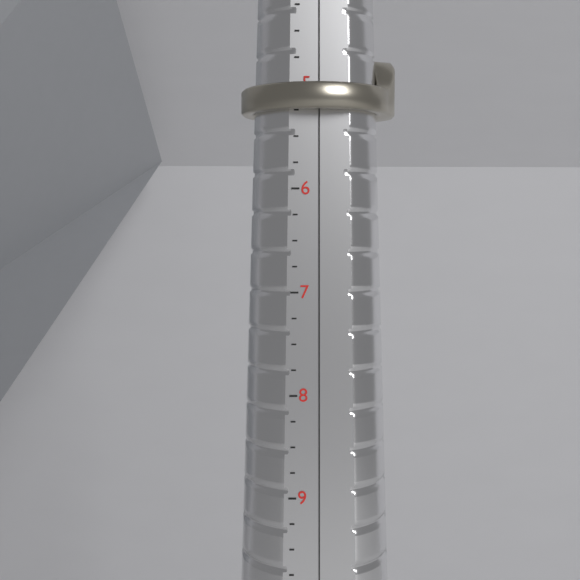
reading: 5.25 (no unit)
